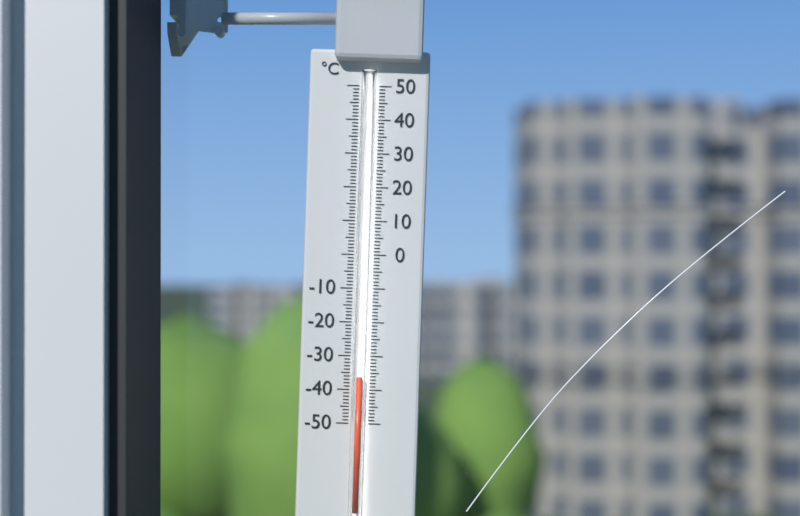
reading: -36 °C
